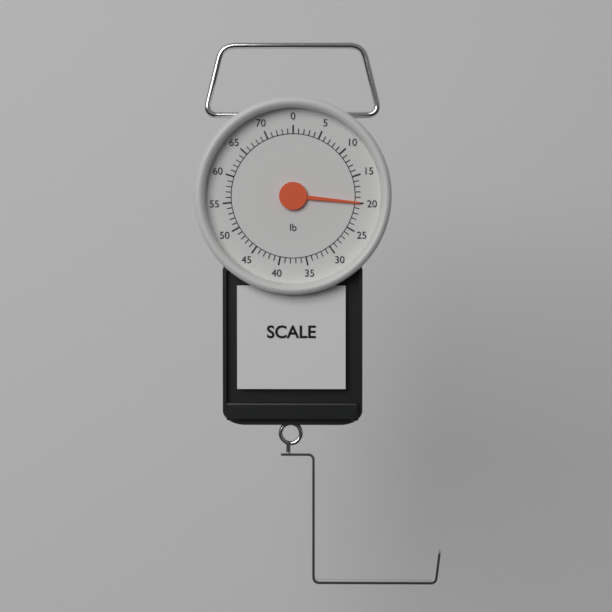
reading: 20 lb
